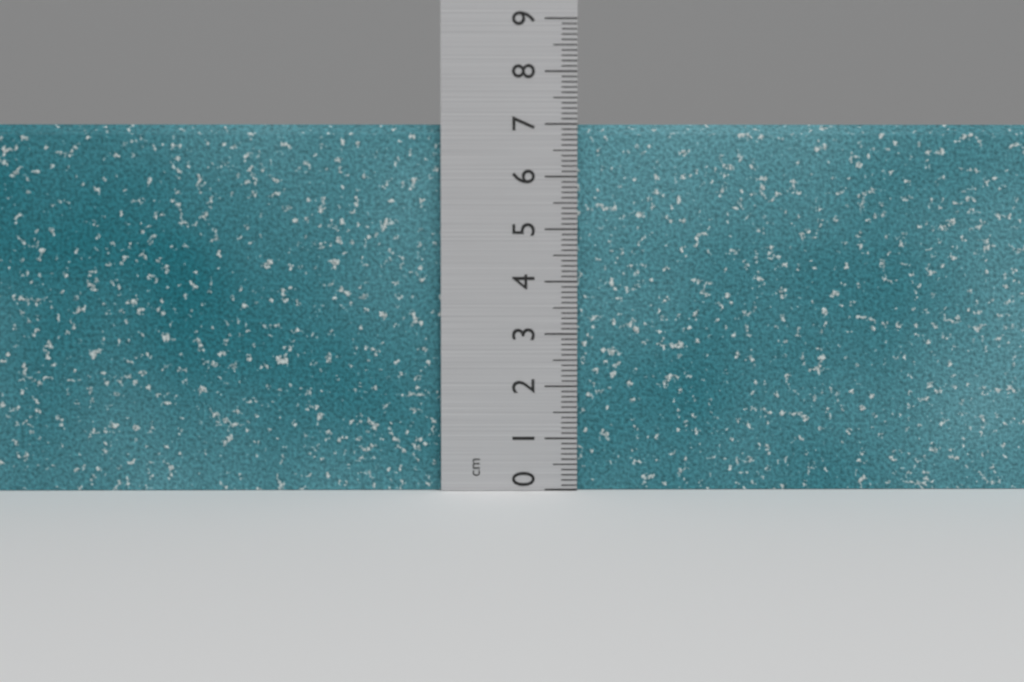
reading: 7.0 cm
